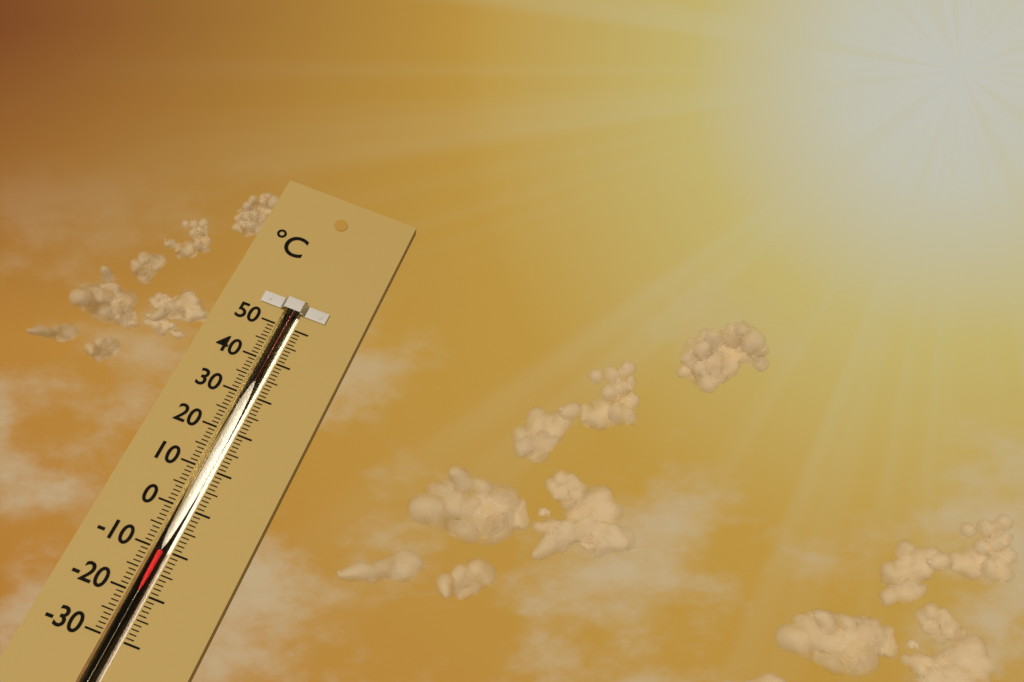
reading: -10 °C
